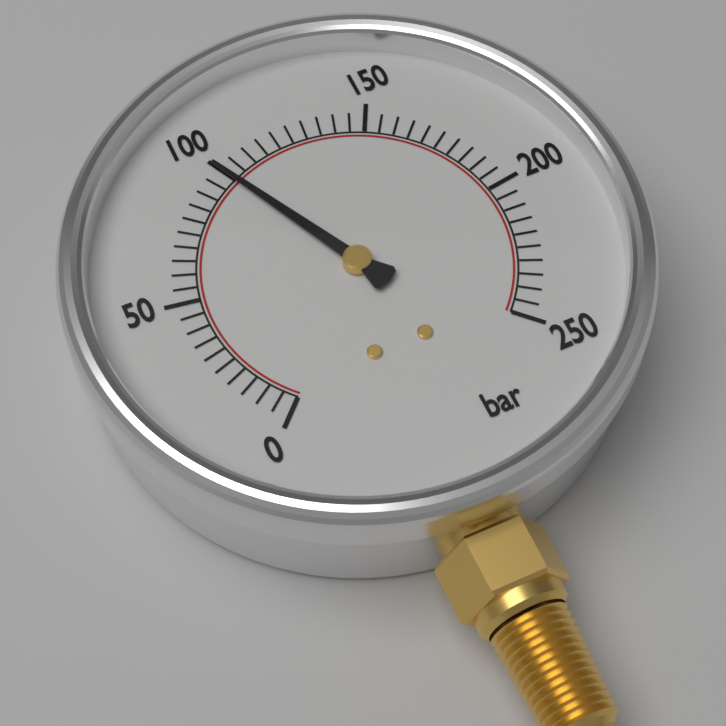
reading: 100 bar
